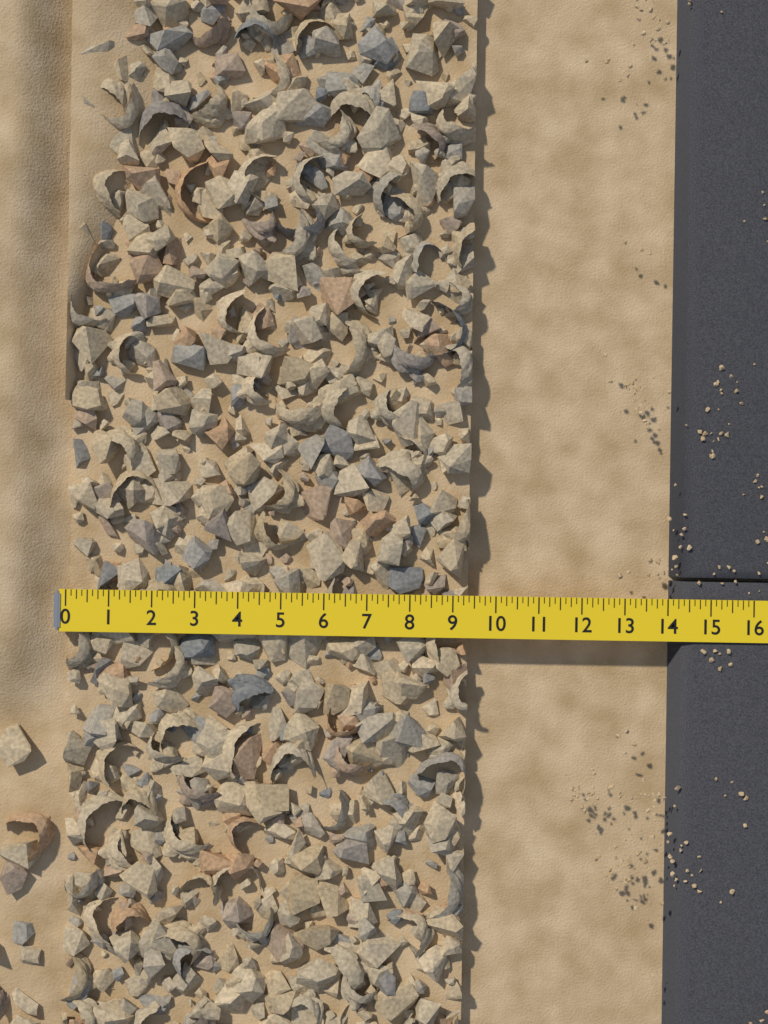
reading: 9.375 (no unit)
